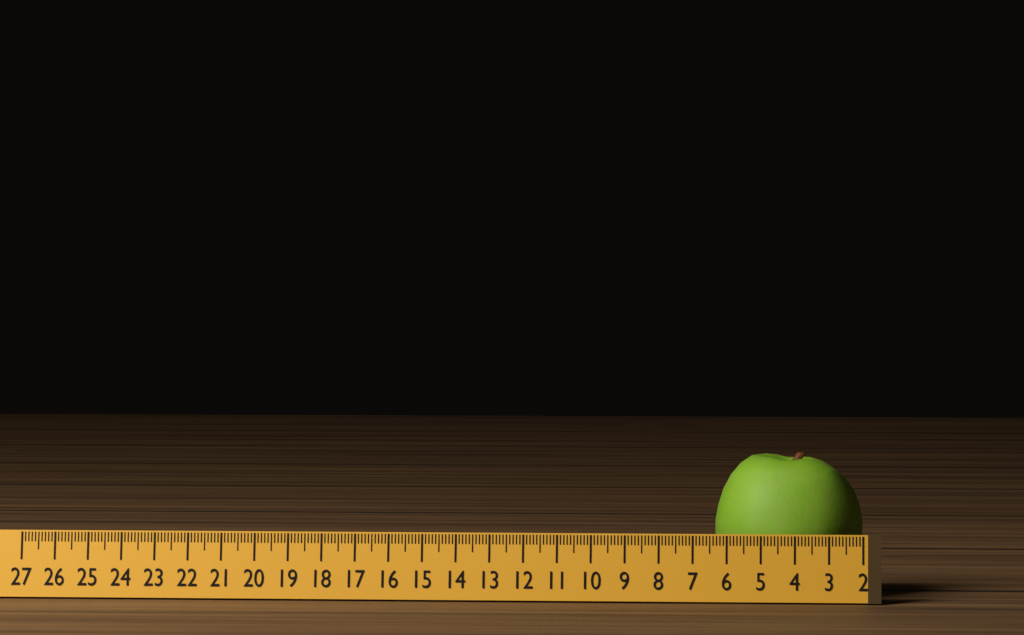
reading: 6.4 (no unit)
